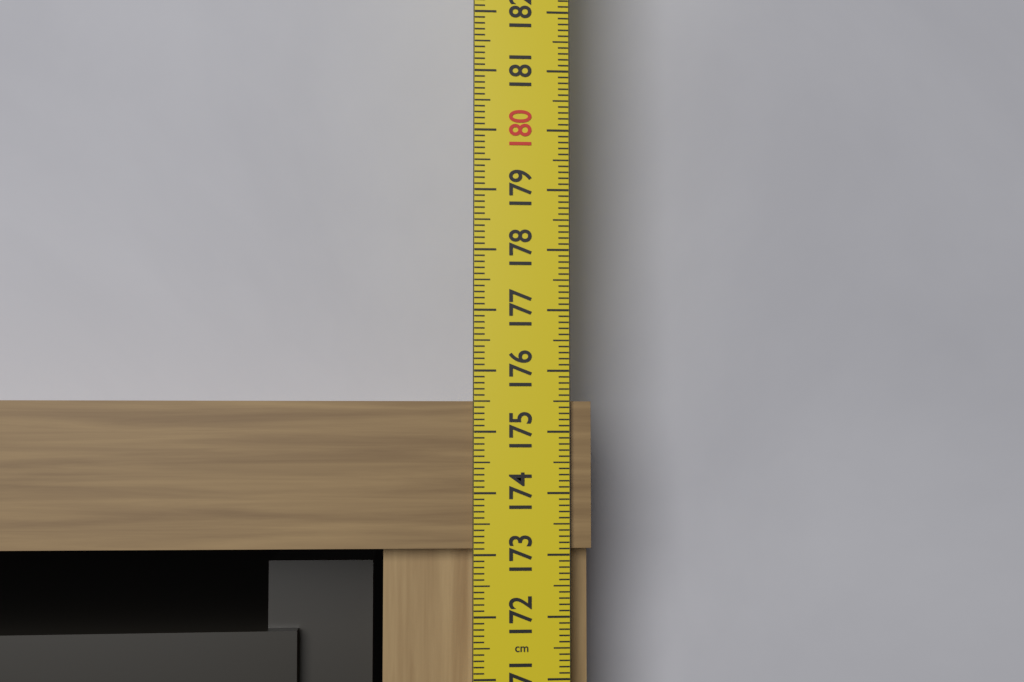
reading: 175.5 cm
